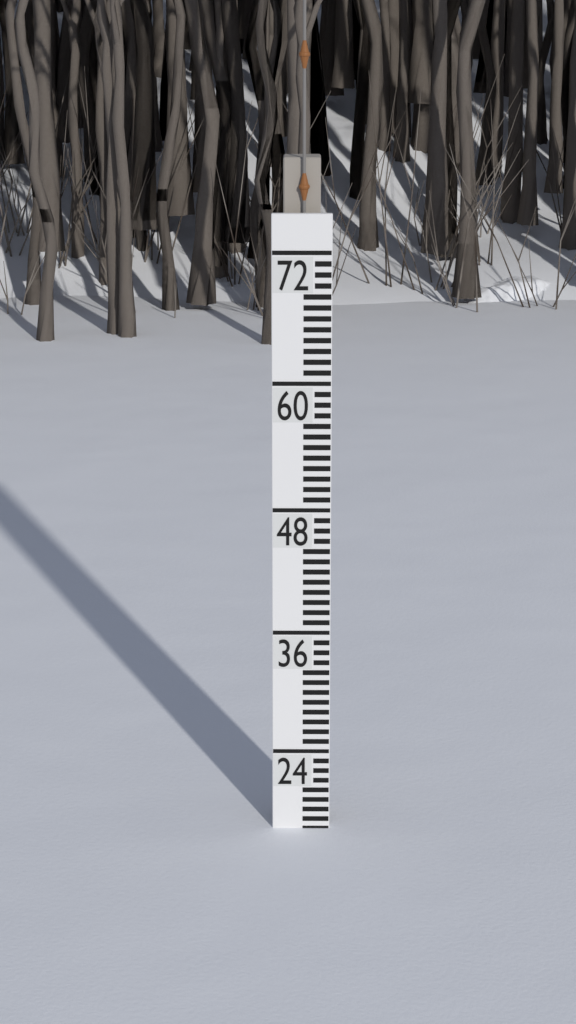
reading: 16 (no unit)
